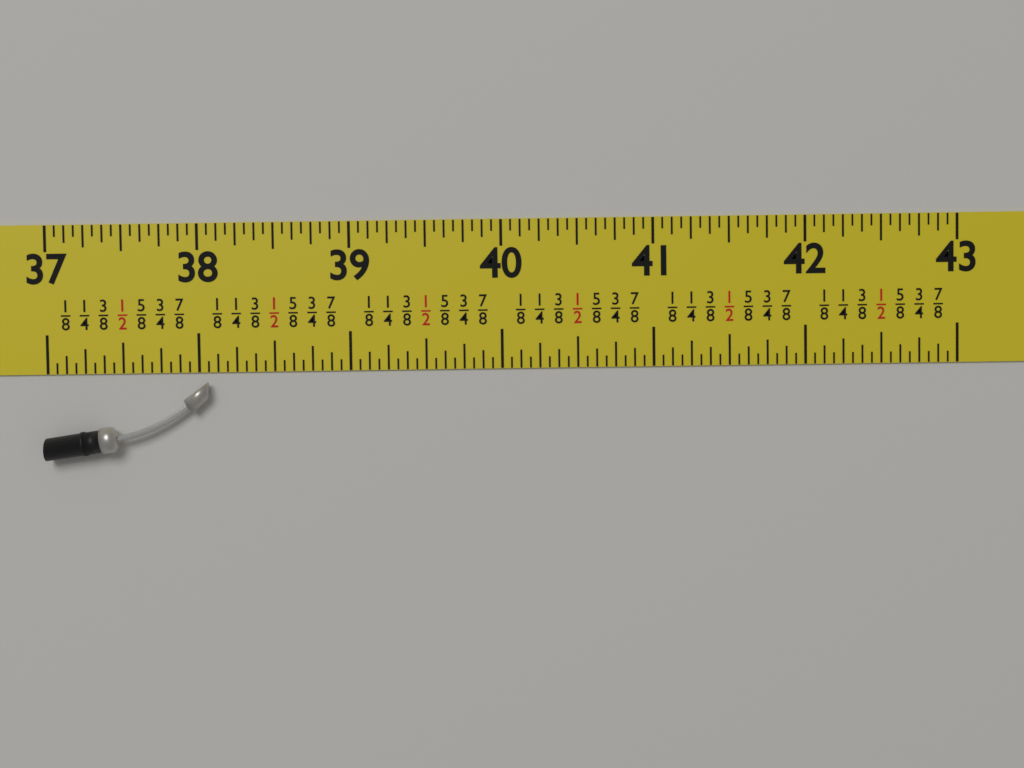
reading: 38.0625 in
